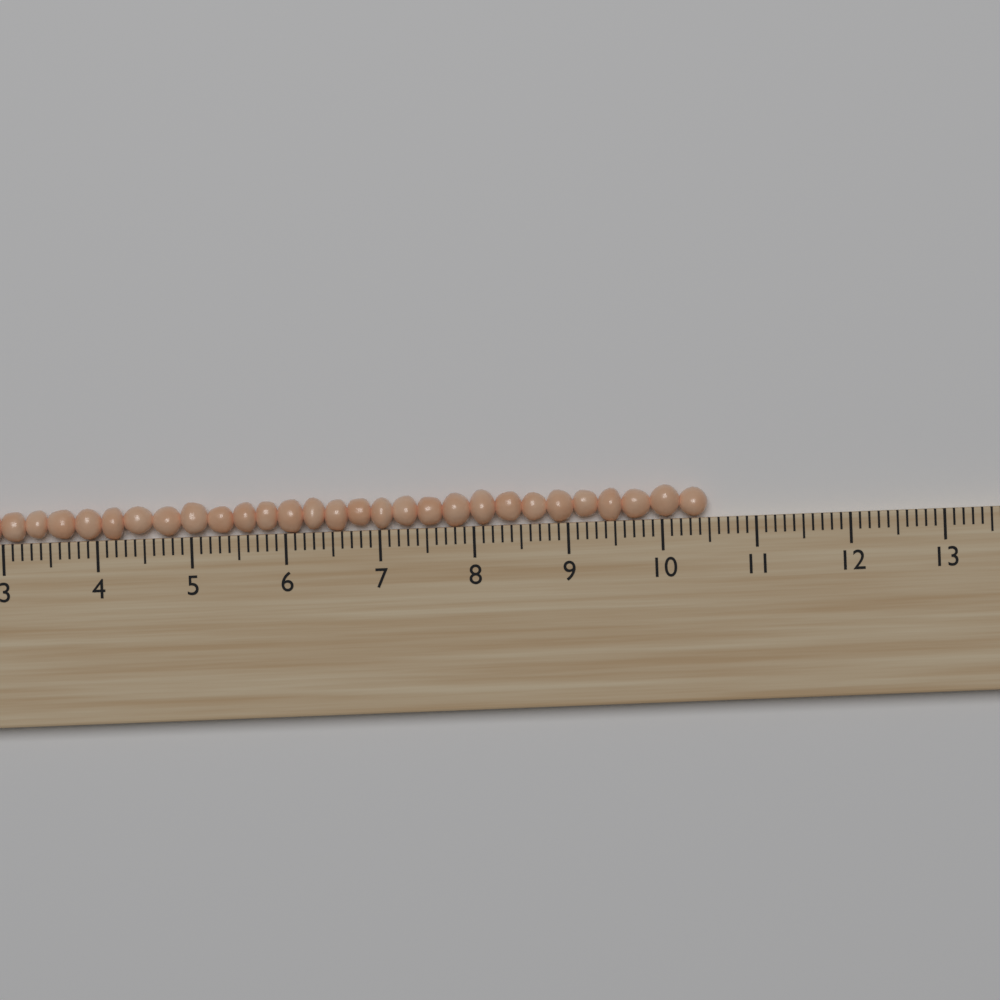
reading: 10.5 (no unit)
